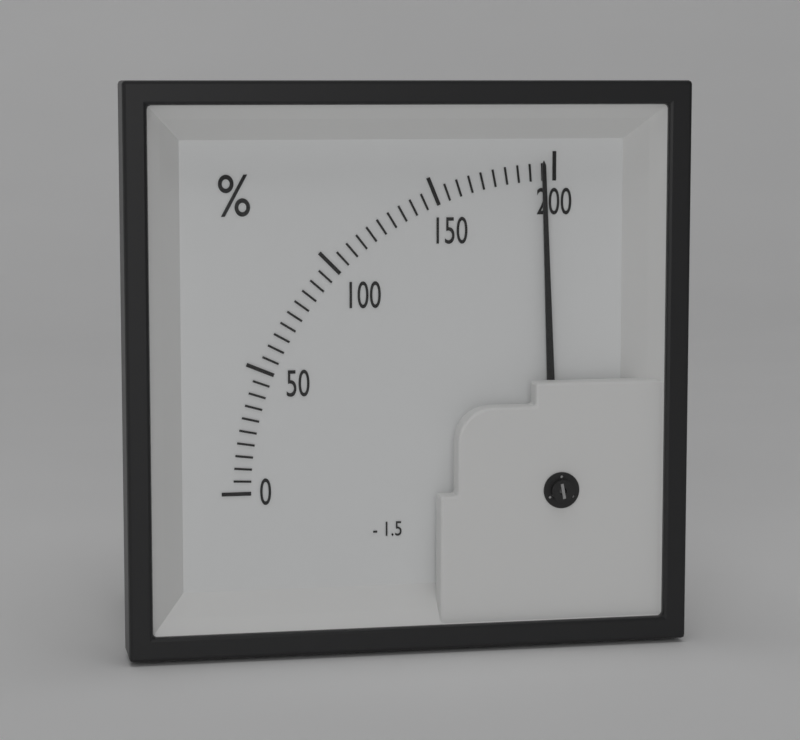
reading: 195 %
